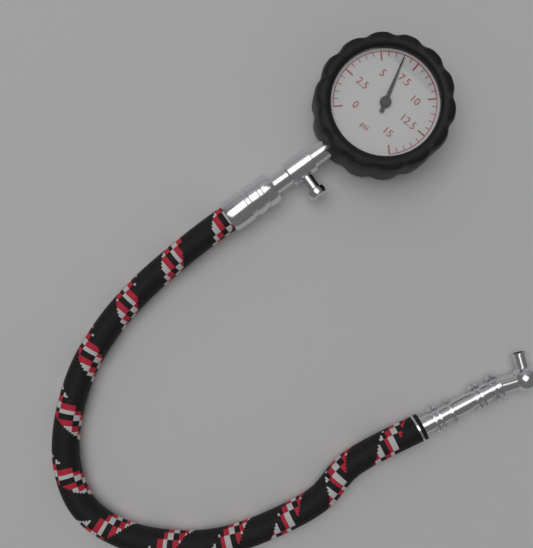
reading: 6.5 psi
